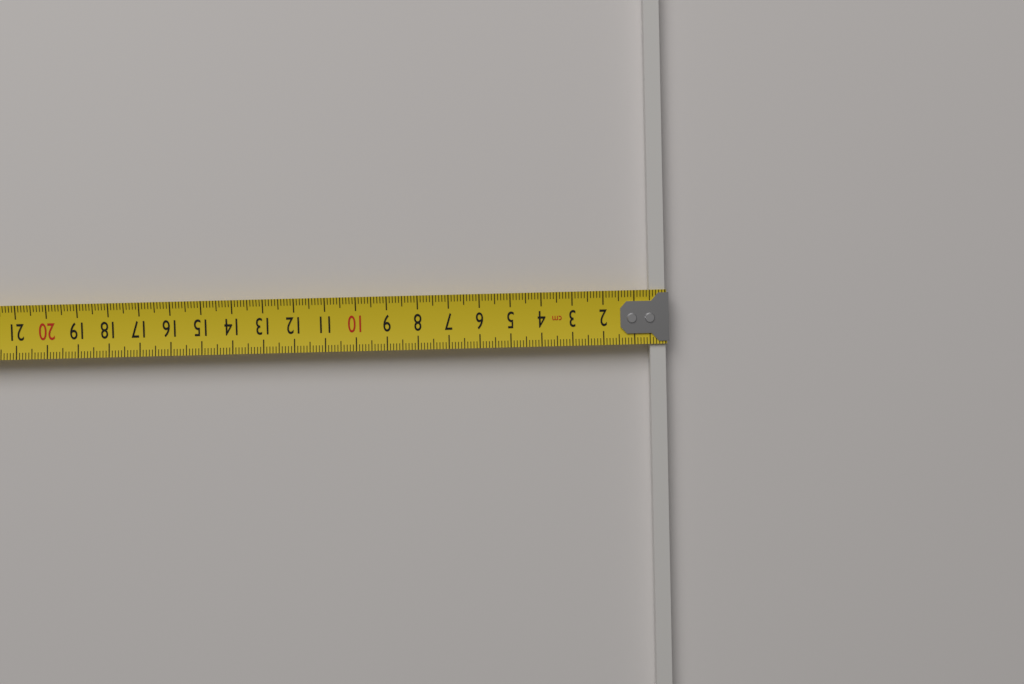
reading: 0.5 cm
